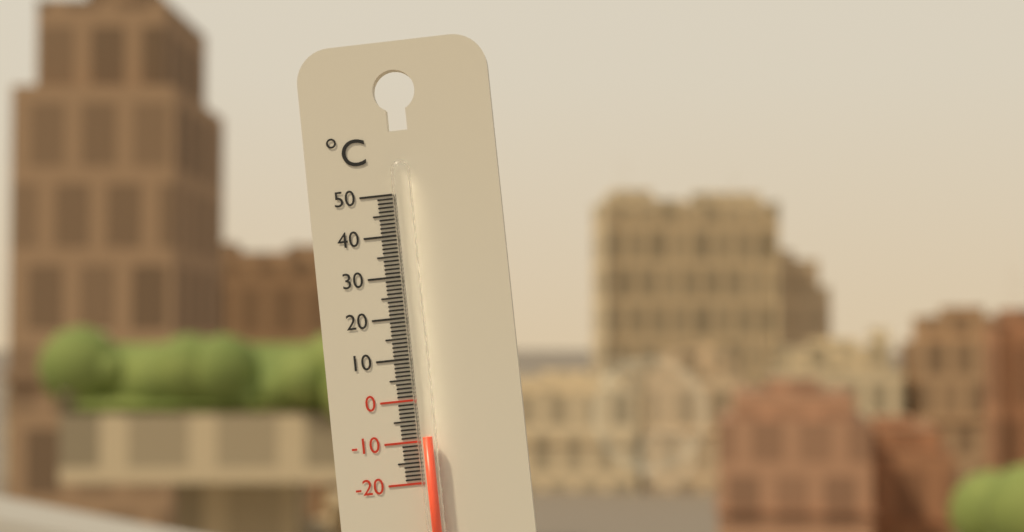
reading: -9 °C
